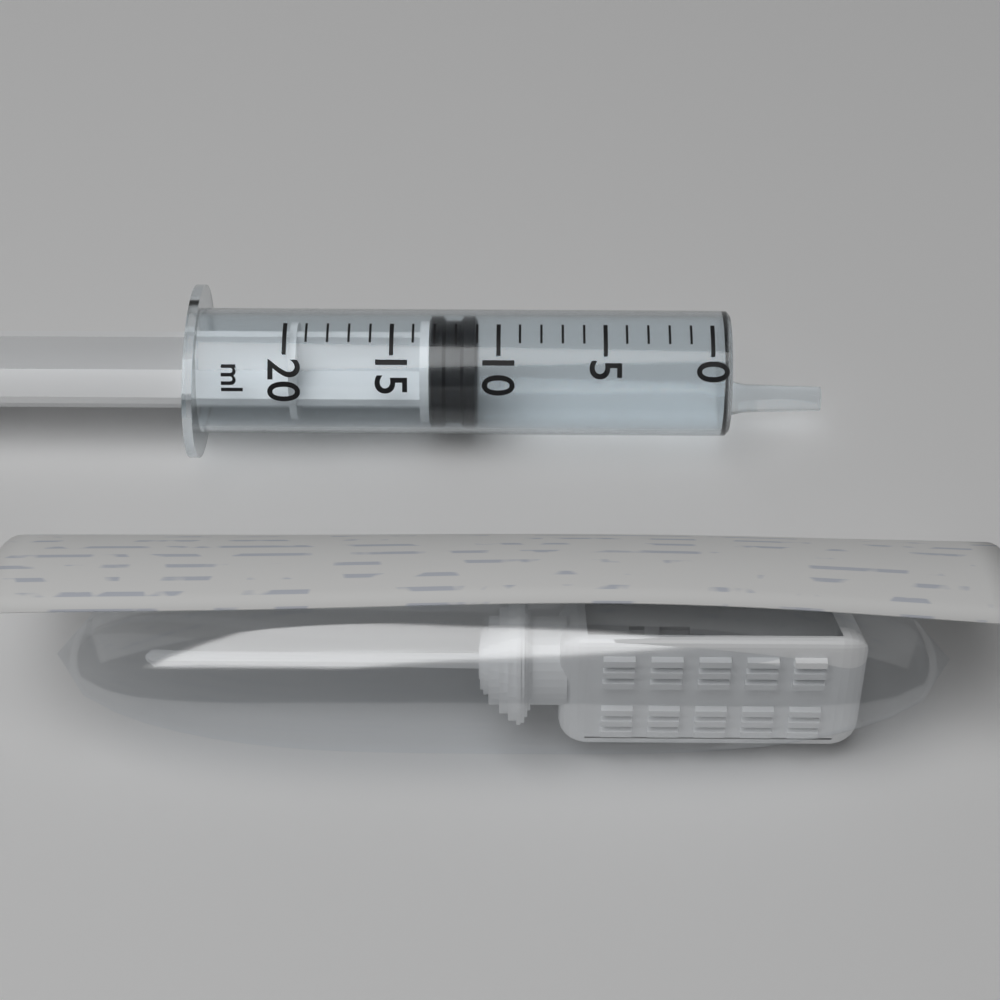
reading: 11 ml
